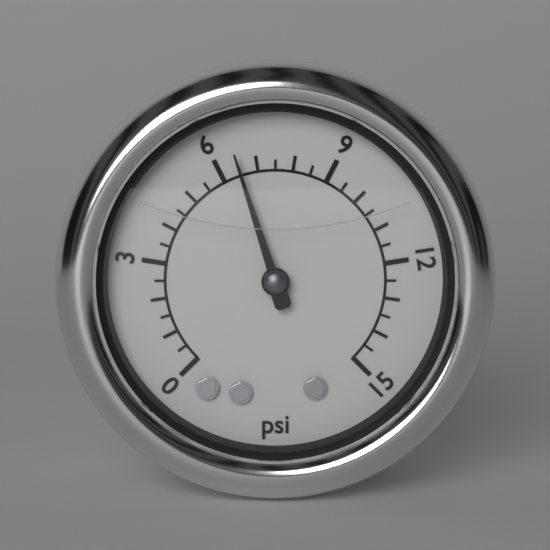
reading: 6.5 psi
